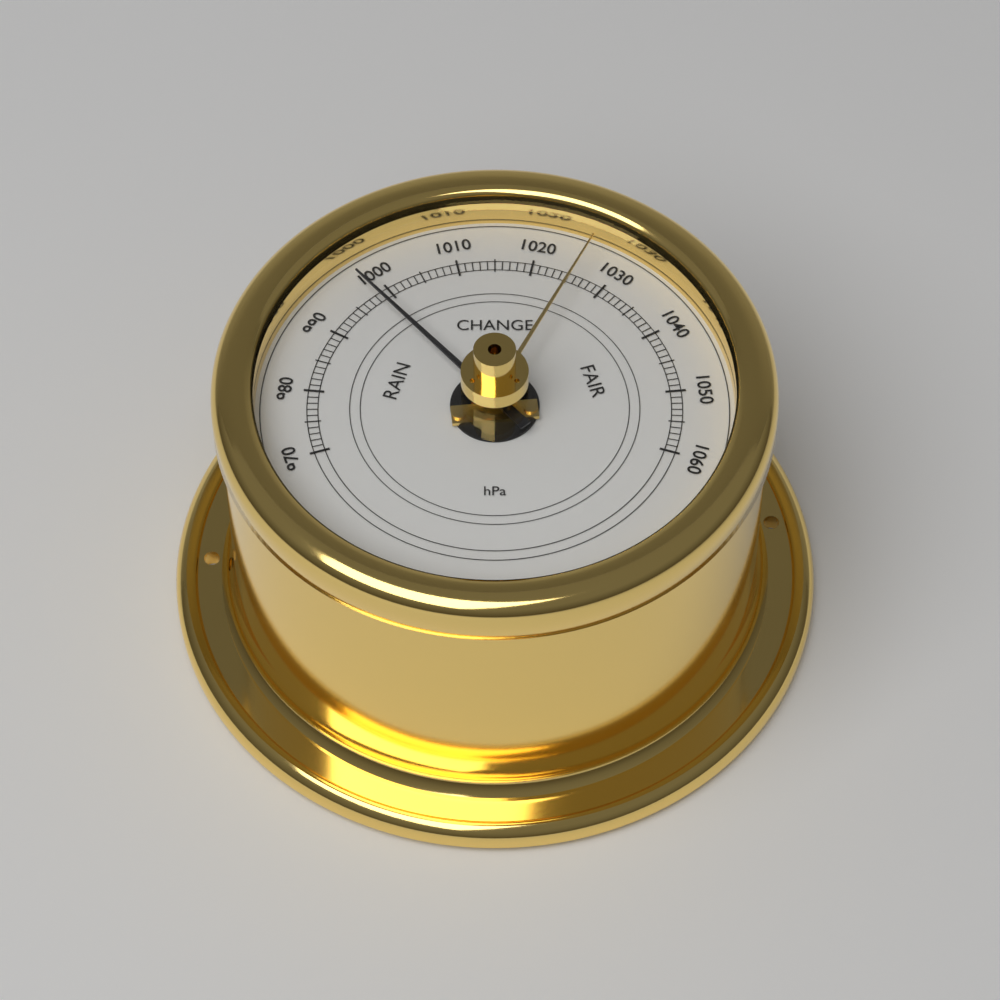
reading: 998 hPa
